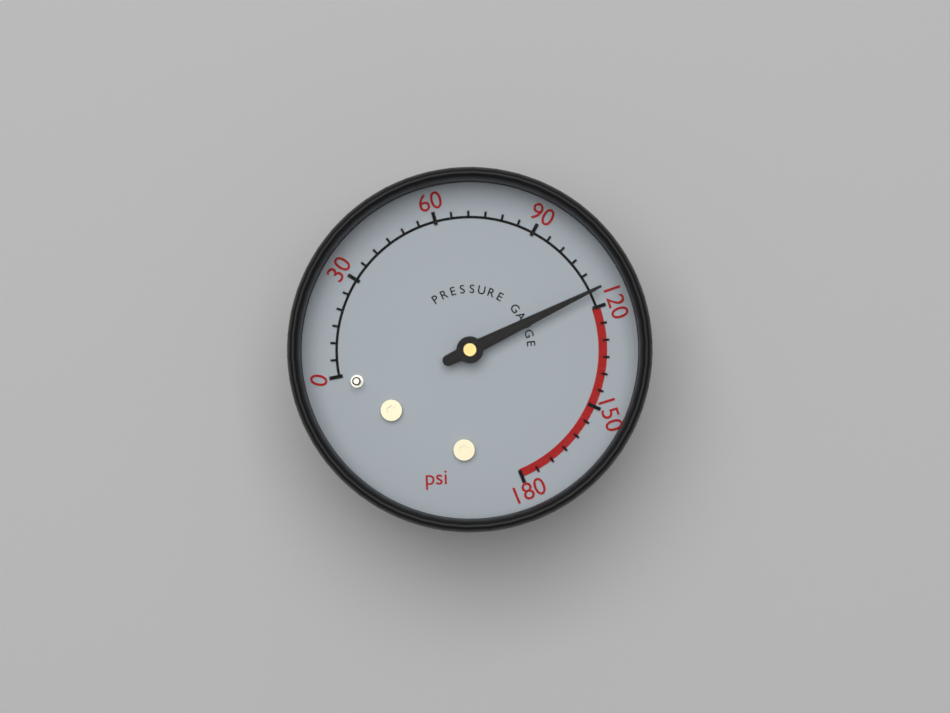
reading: 115 psi
